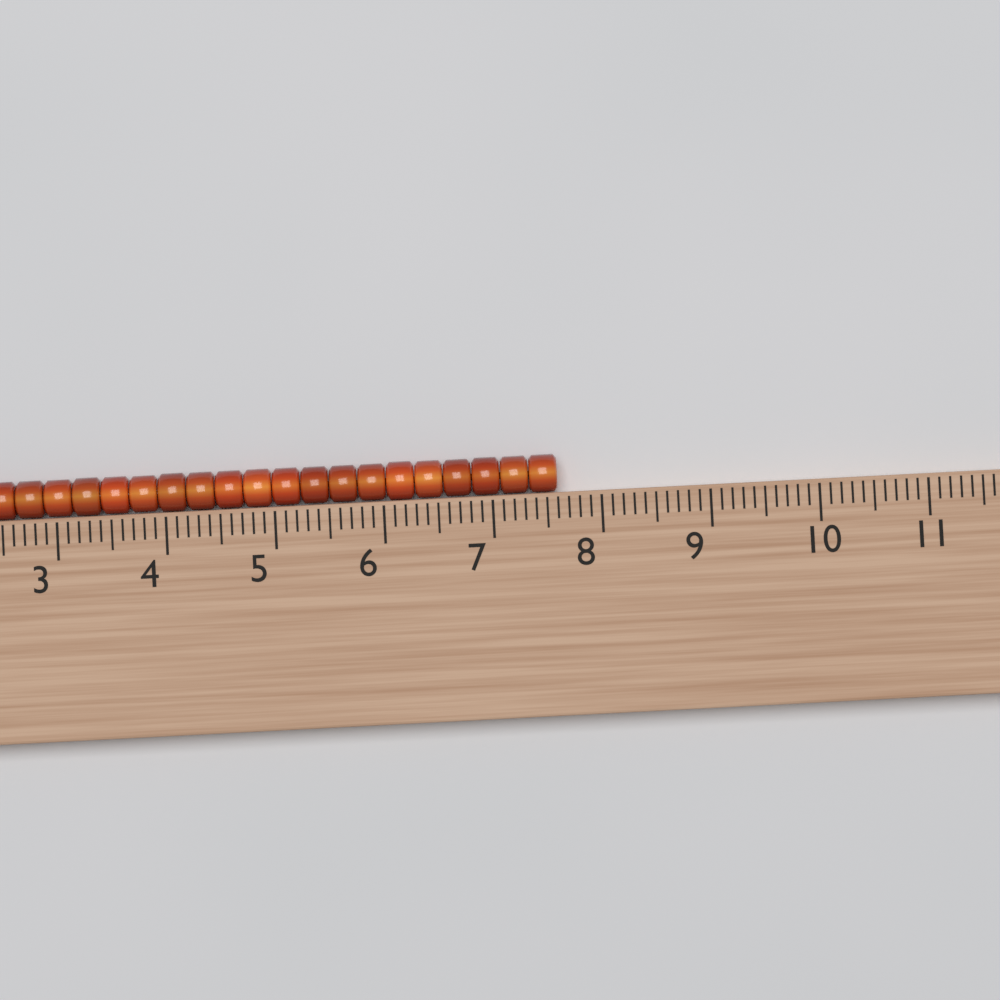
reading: 7.6 (no unit)
